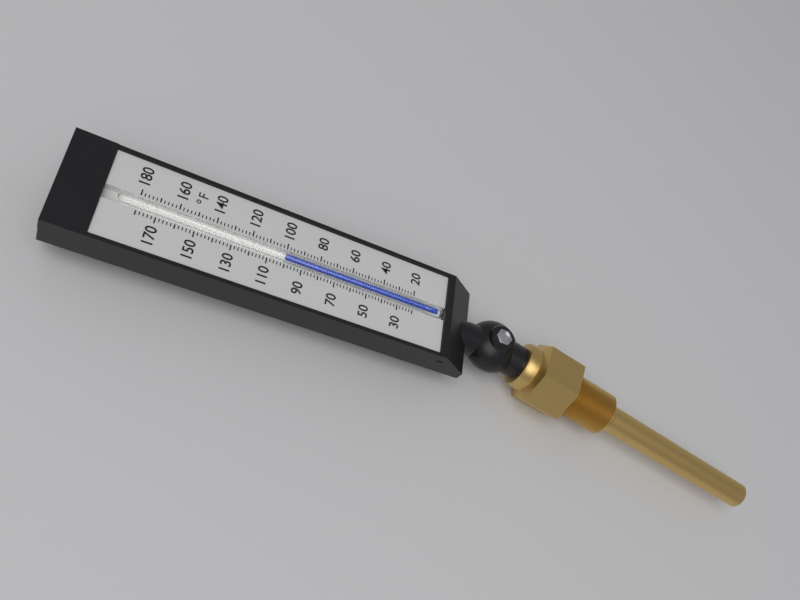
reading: 100 °F
